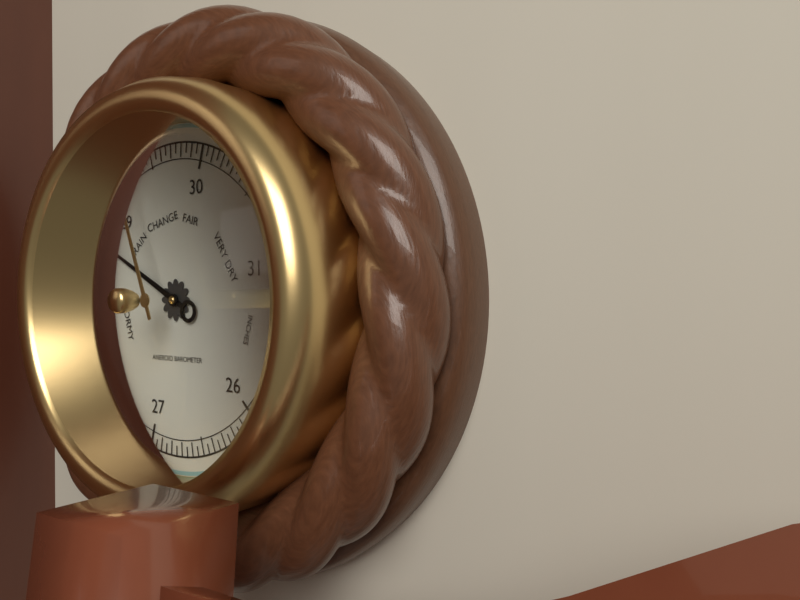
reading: 28.70 inHg
